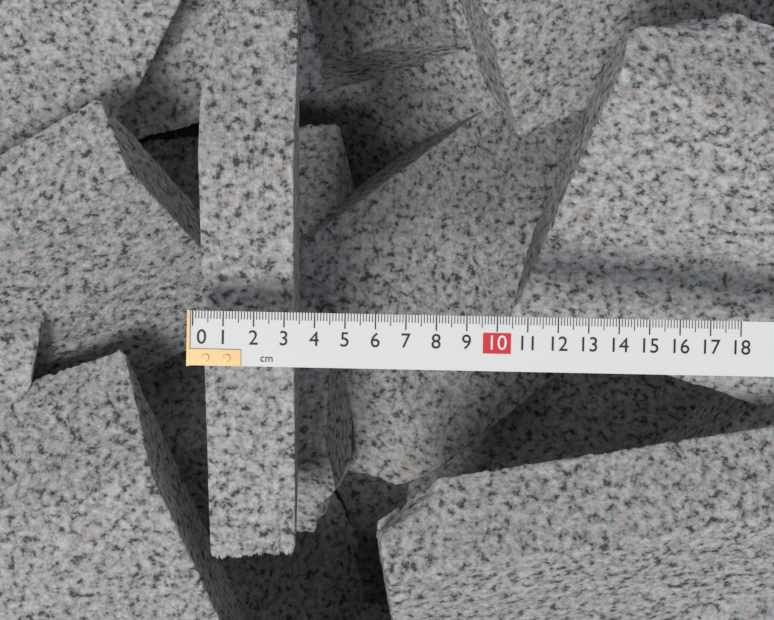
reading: 3.2 cm
